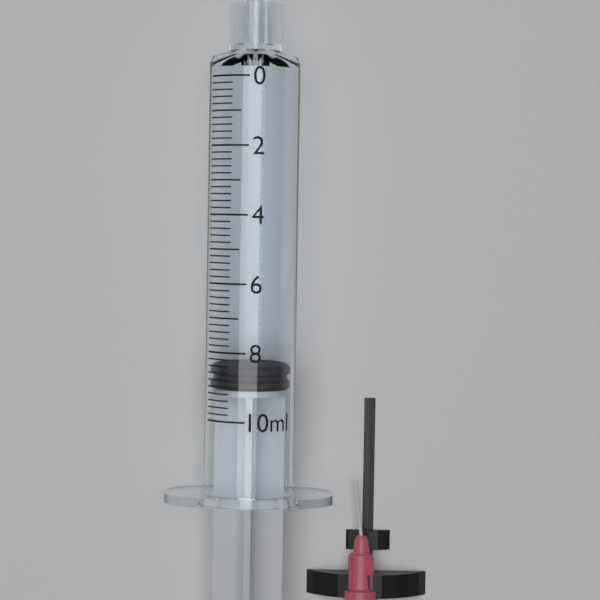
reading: 8.4 ml
